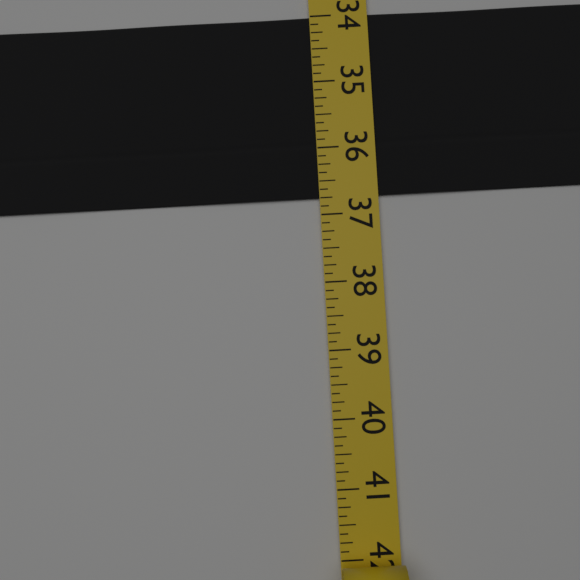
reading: 36.750 (no unit)
